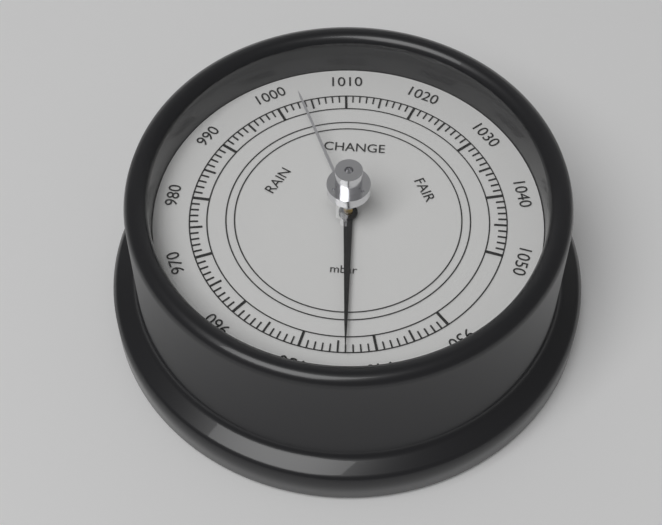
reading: 944 mbar
